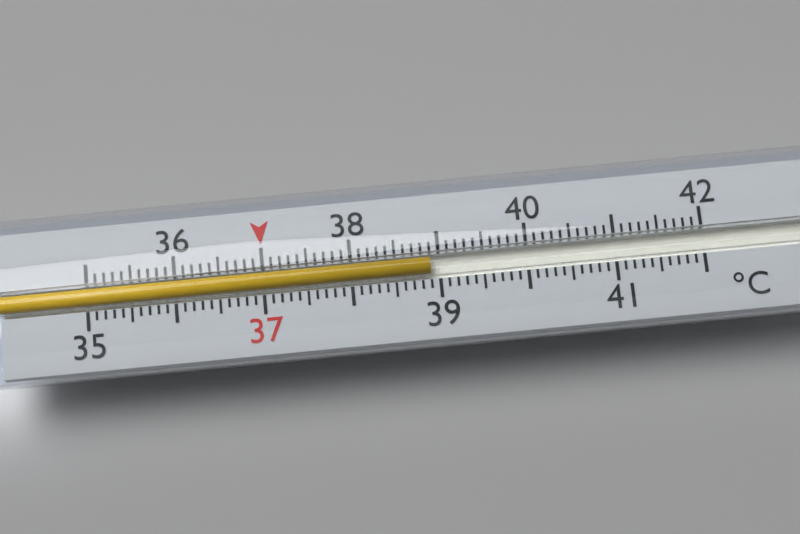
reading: 38.9 °C
